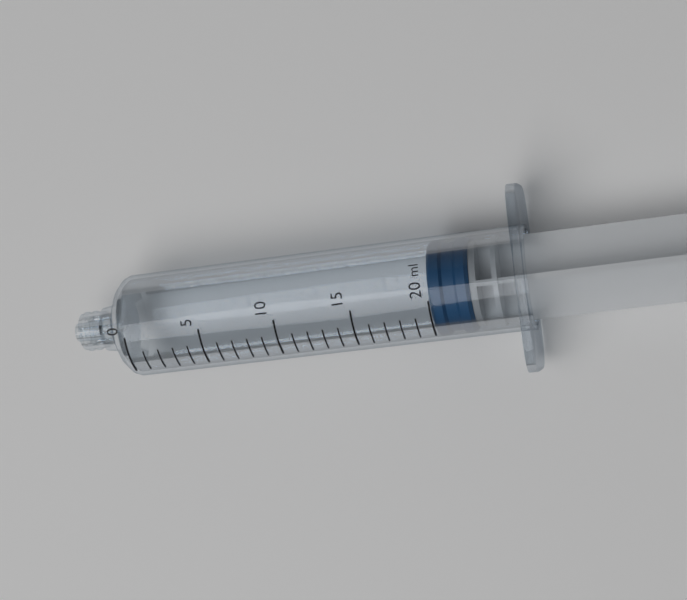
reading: 20 ml
